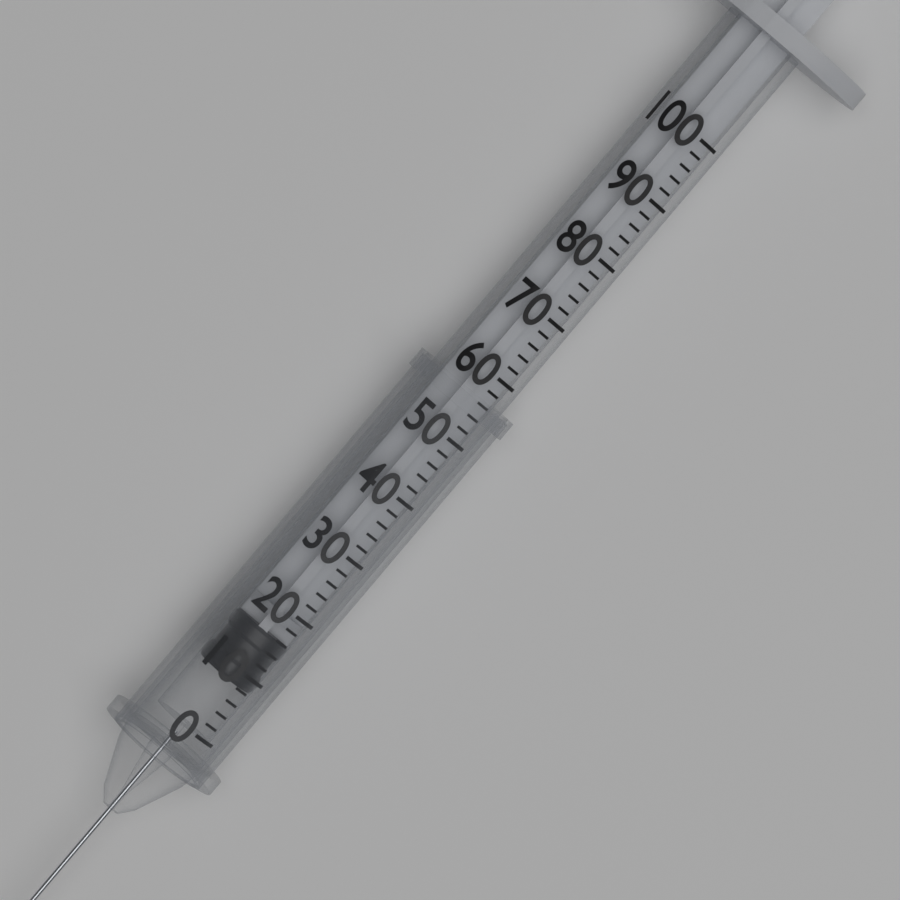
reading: 8 (no unit)
